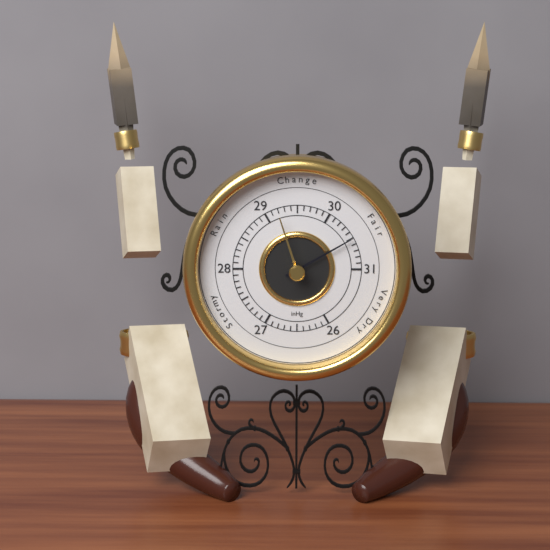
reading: 30.5 inHg
